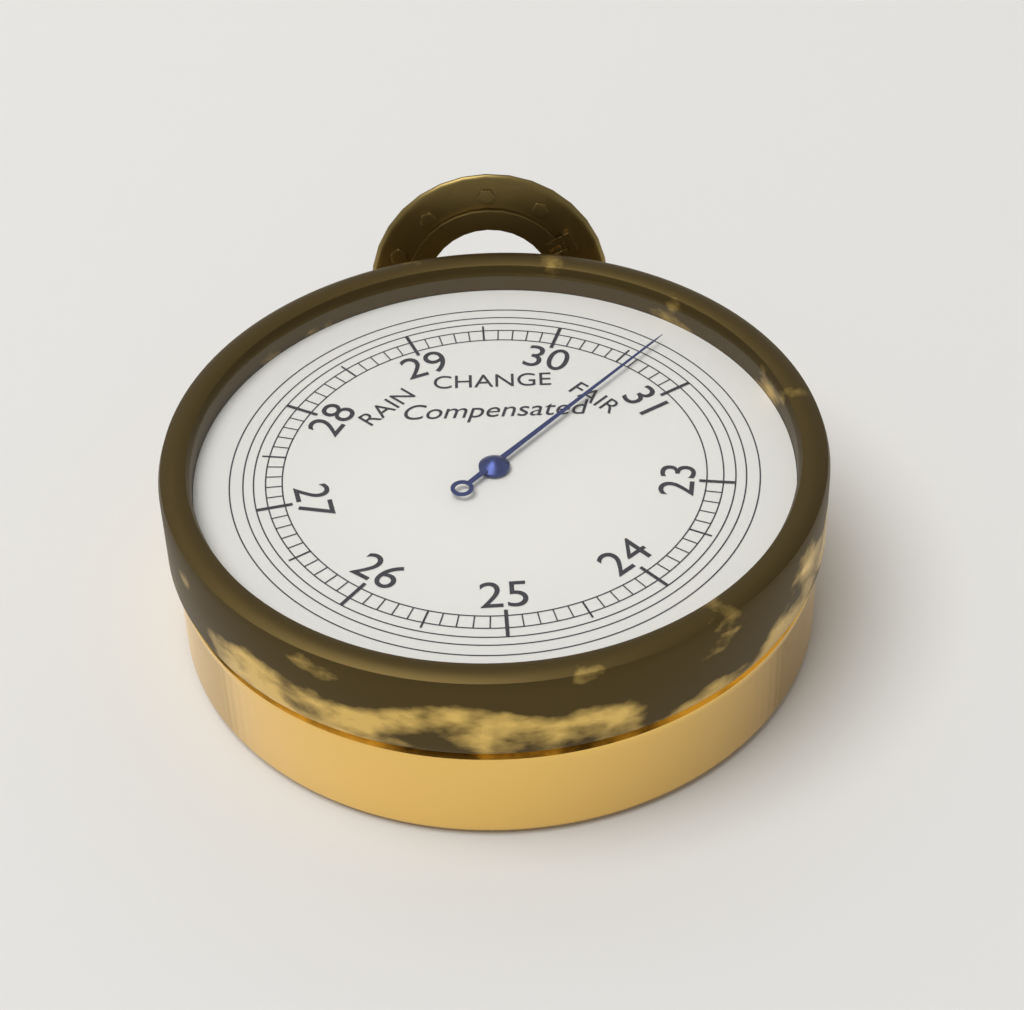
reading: 30.6 inHg
